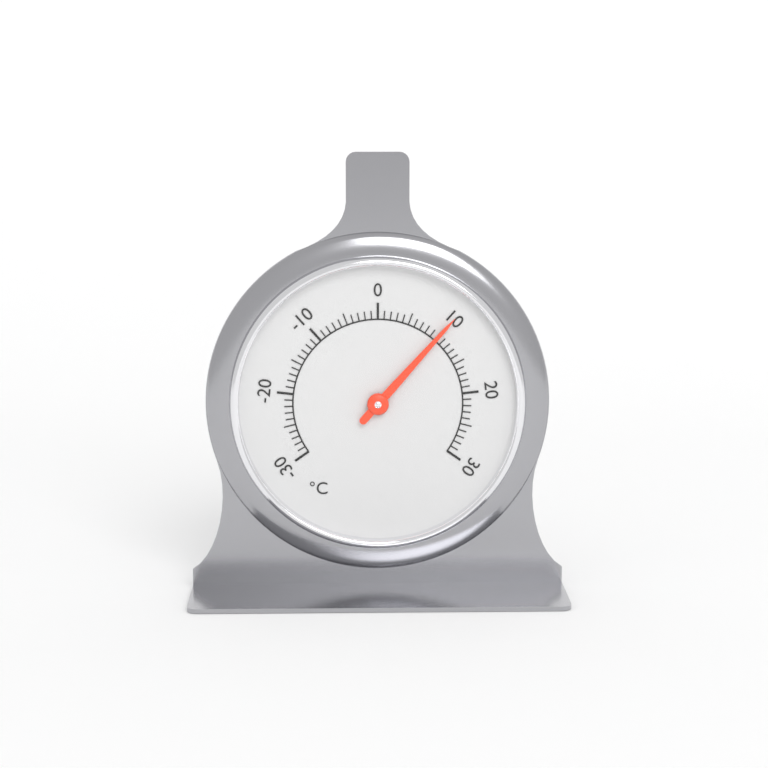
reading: 10 °C
